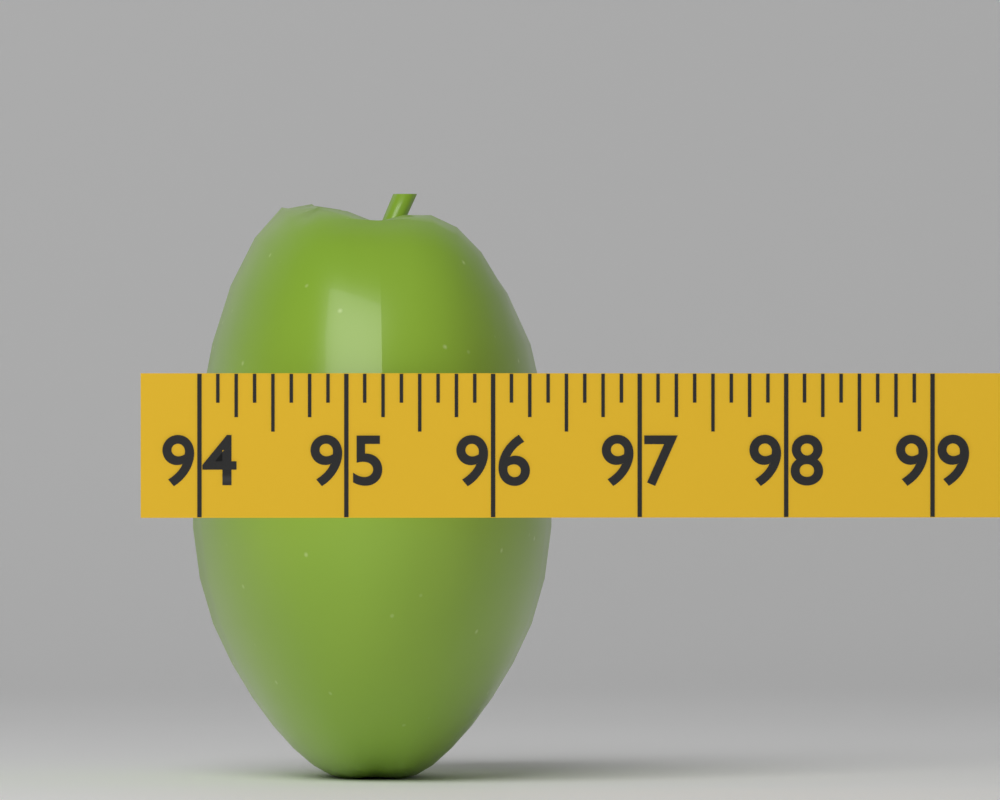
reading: 96.500 (no unit)
